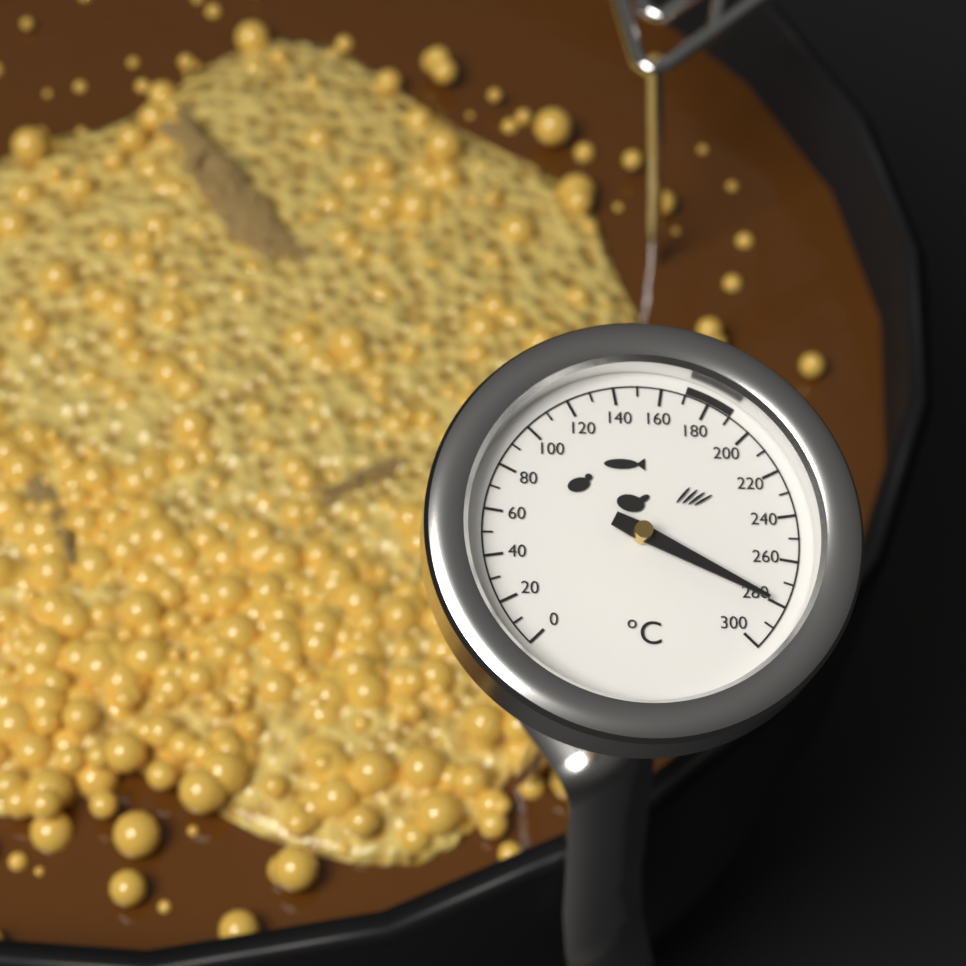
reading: 280 °C
